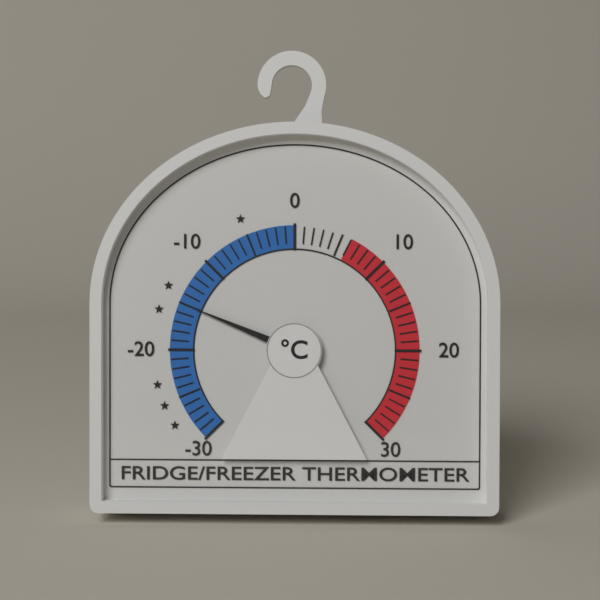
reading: -15 °C
